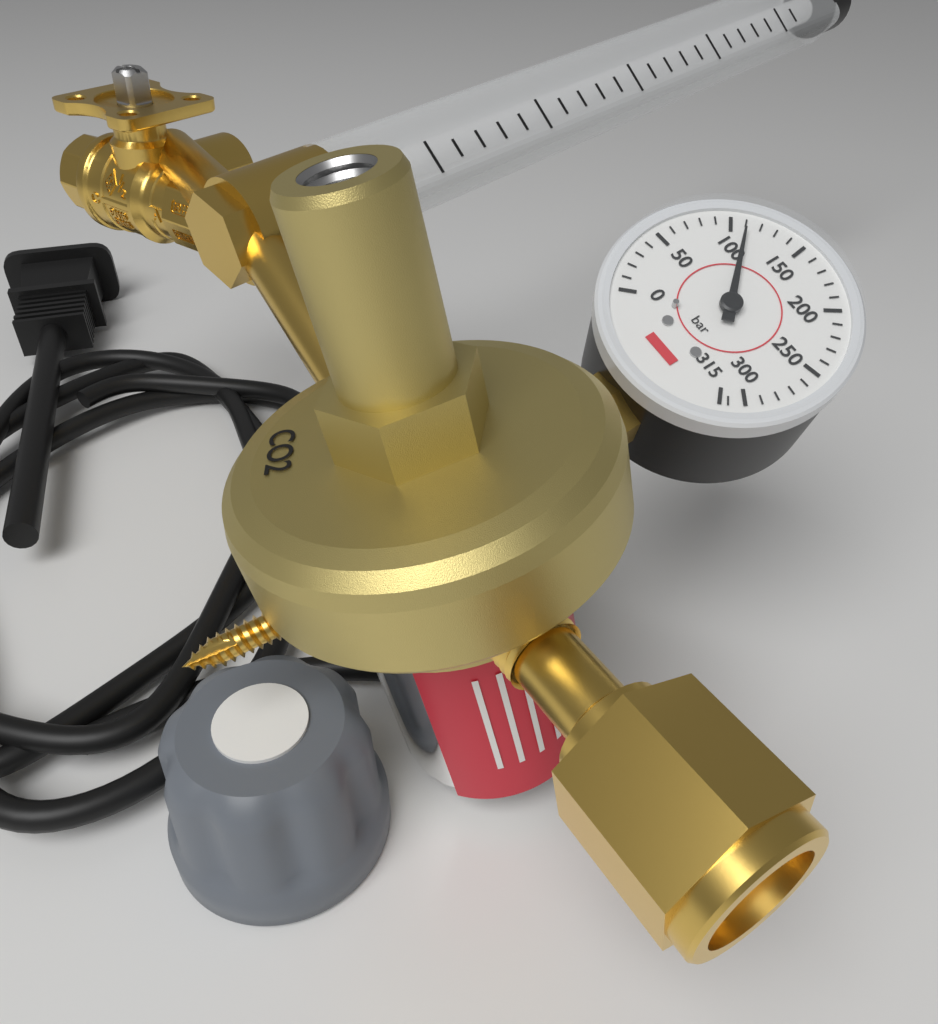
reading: 110 bar
